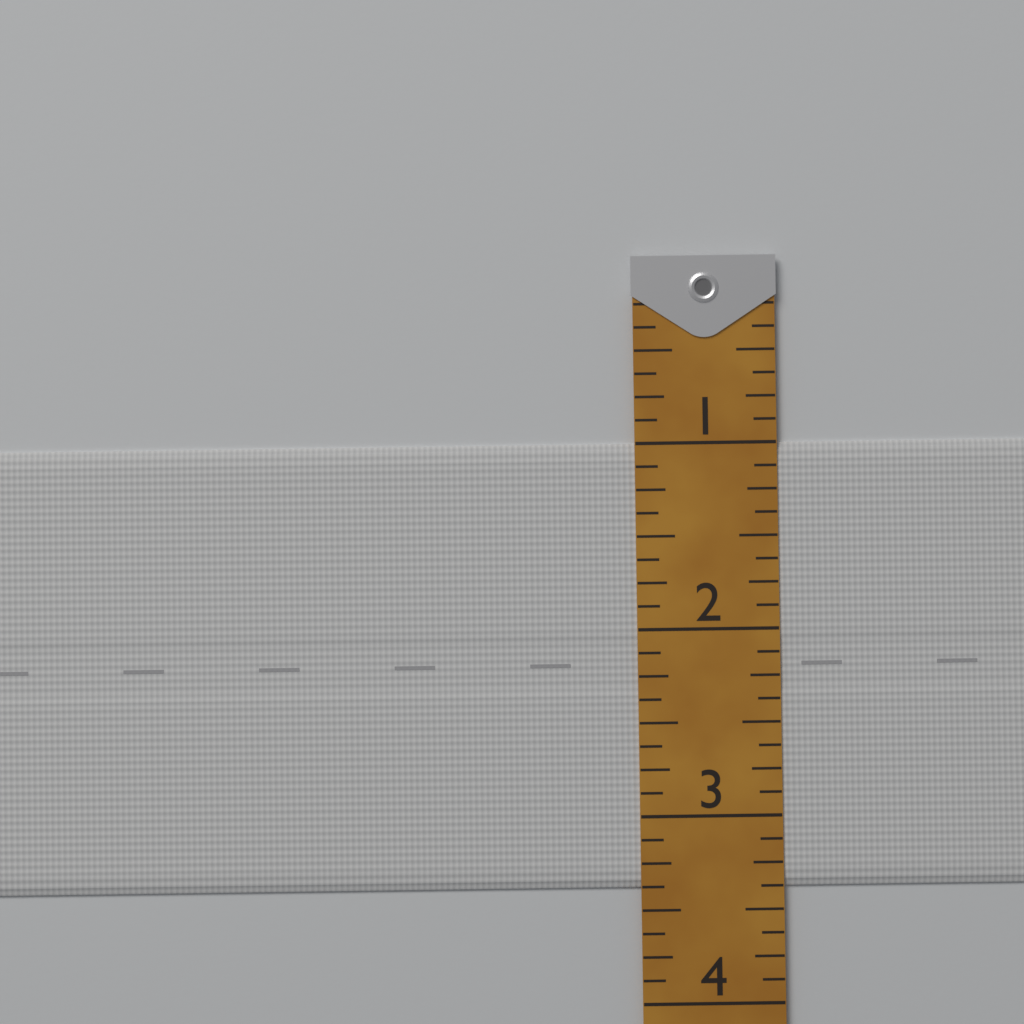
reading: 3.375 (no unit)
